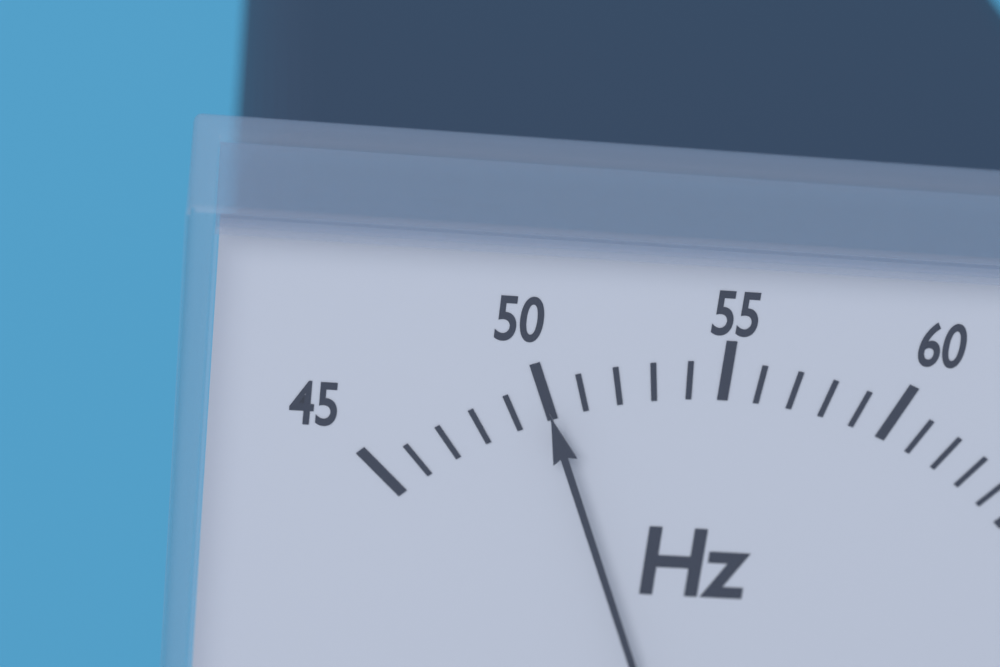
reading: 50 Hz
